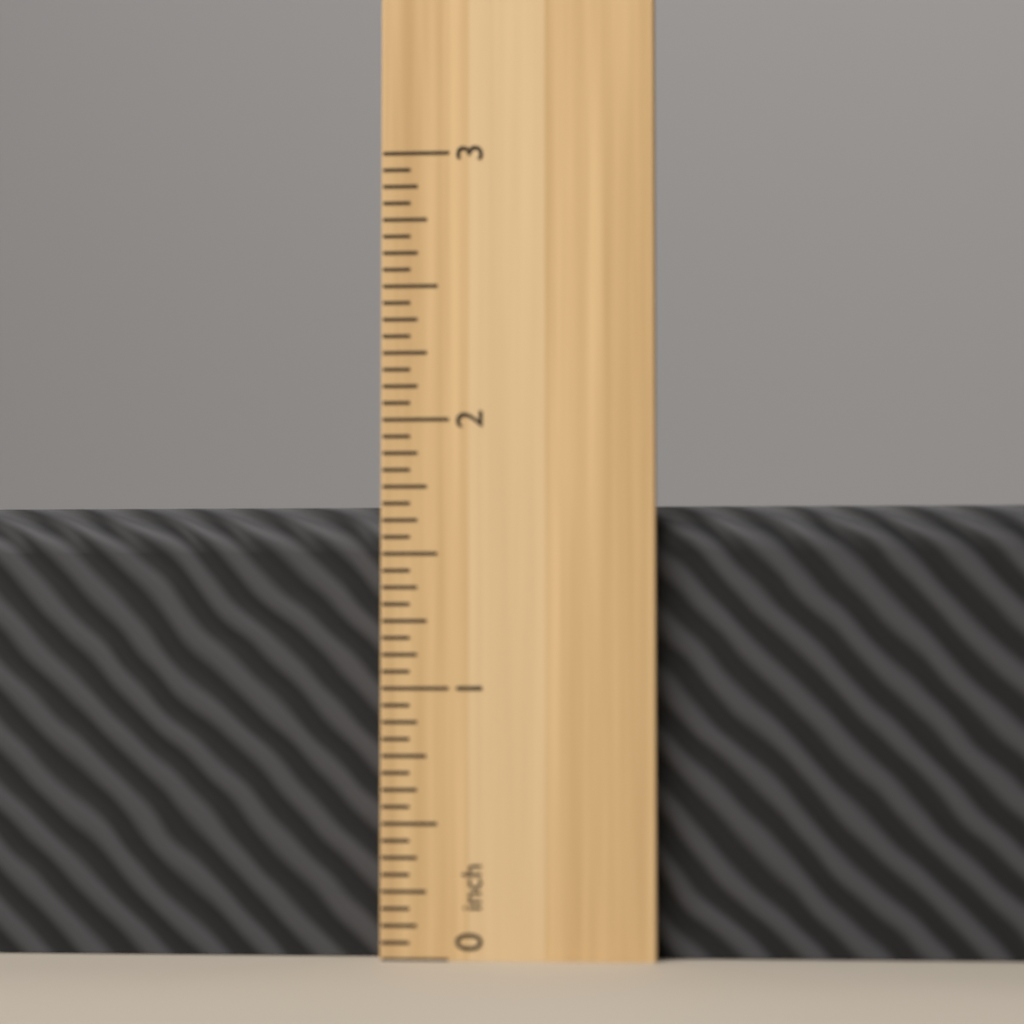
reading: 1.6875 inch
